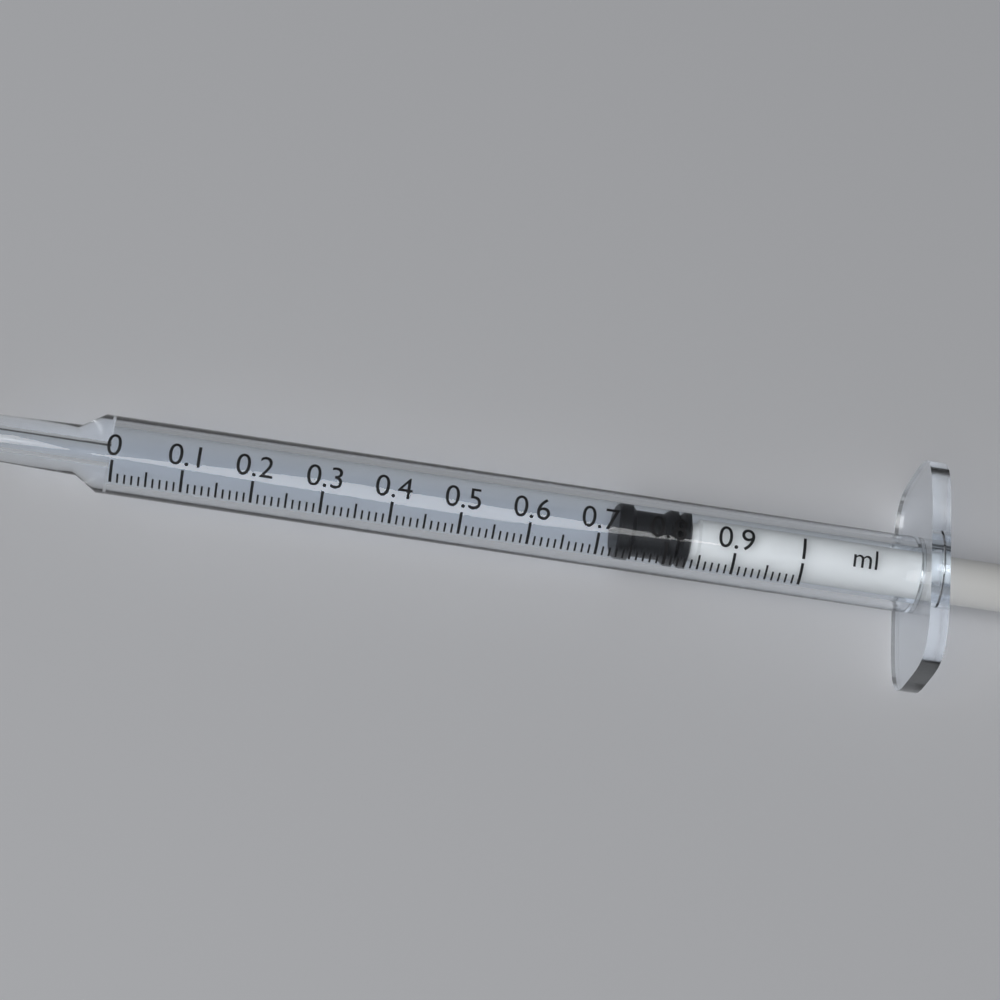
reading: 0.73 ml
